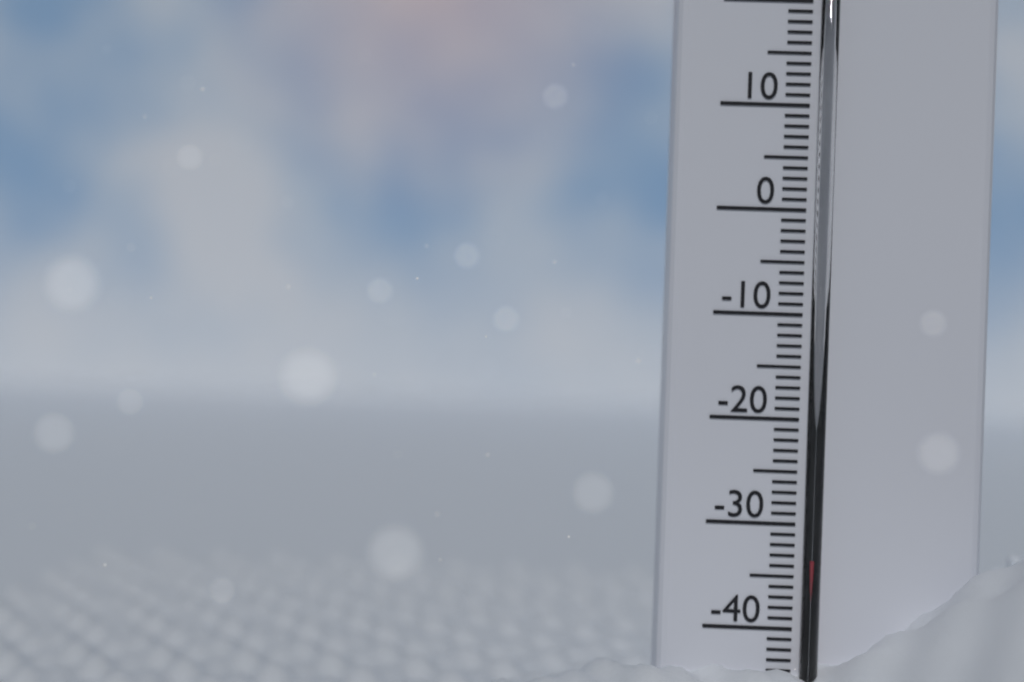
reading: -33 °C
